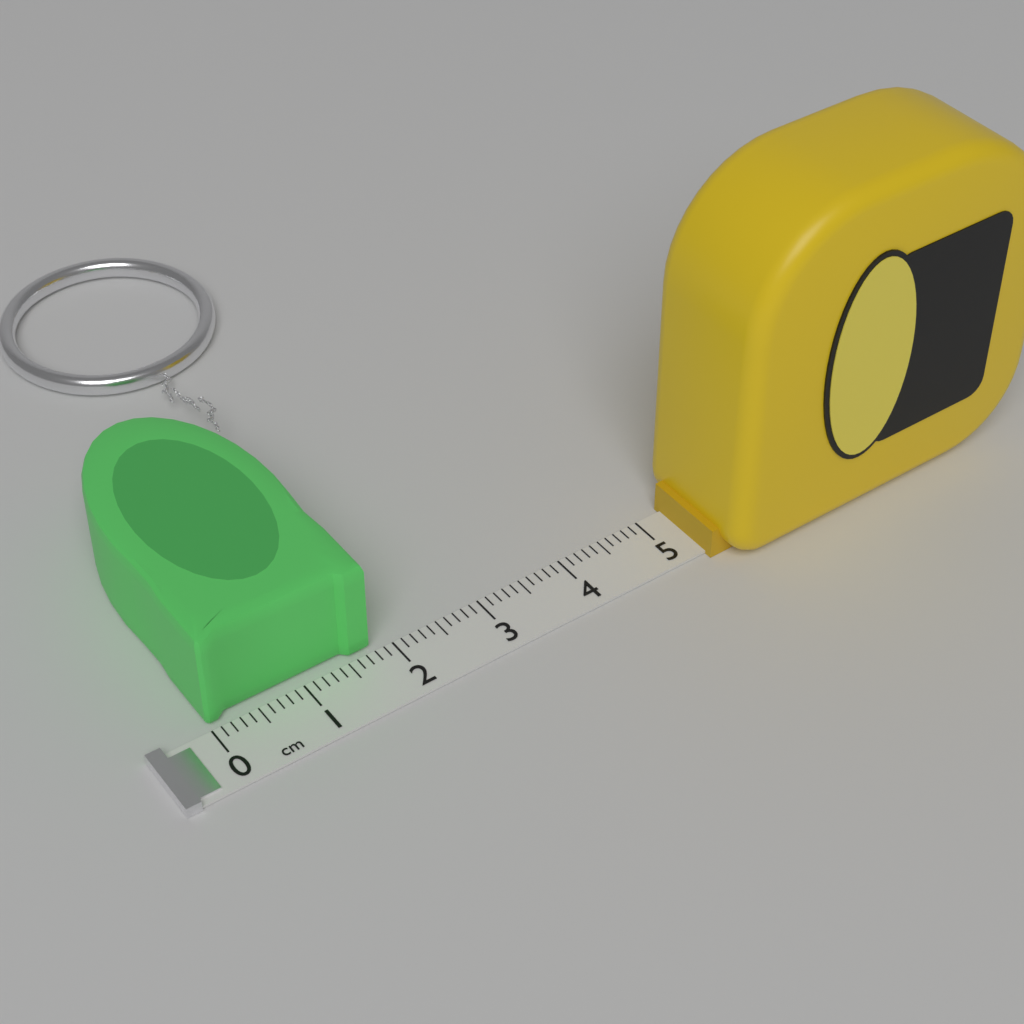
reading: 1.8 cm
